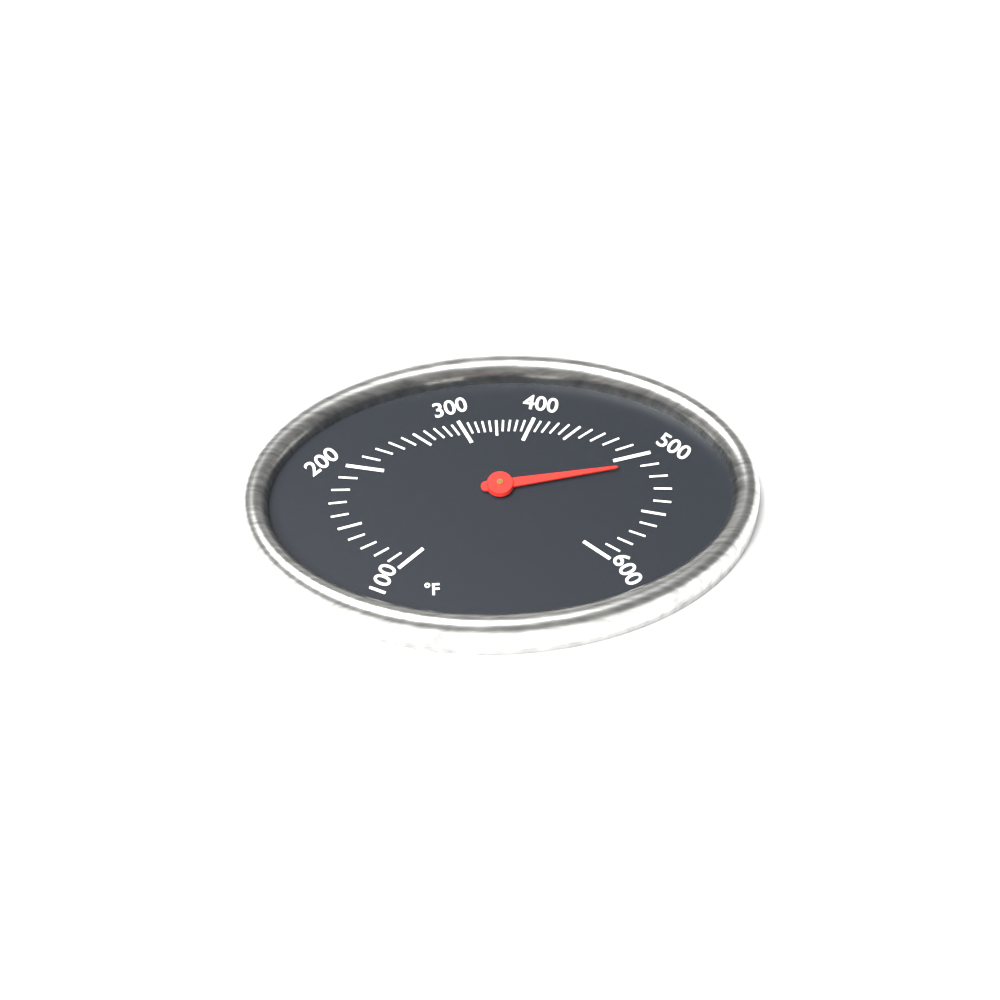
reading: 510 °F
